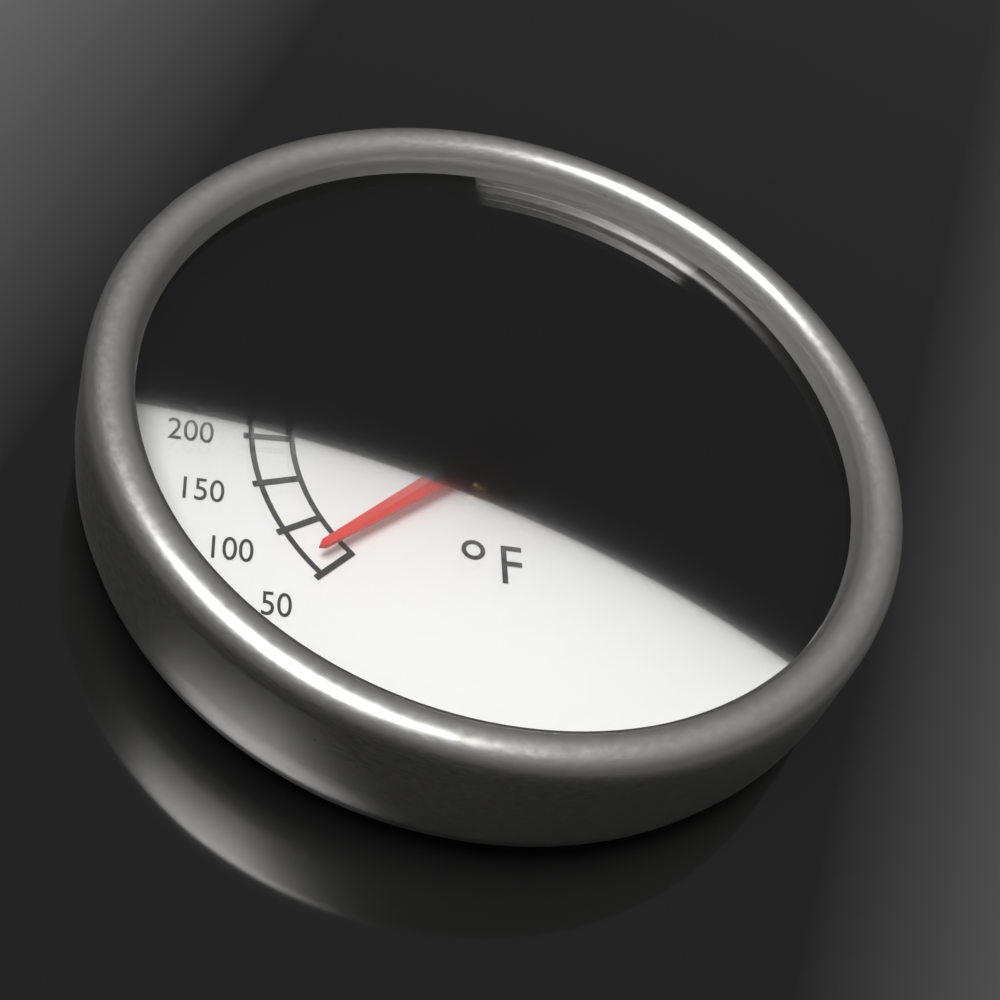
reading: 65 °F
